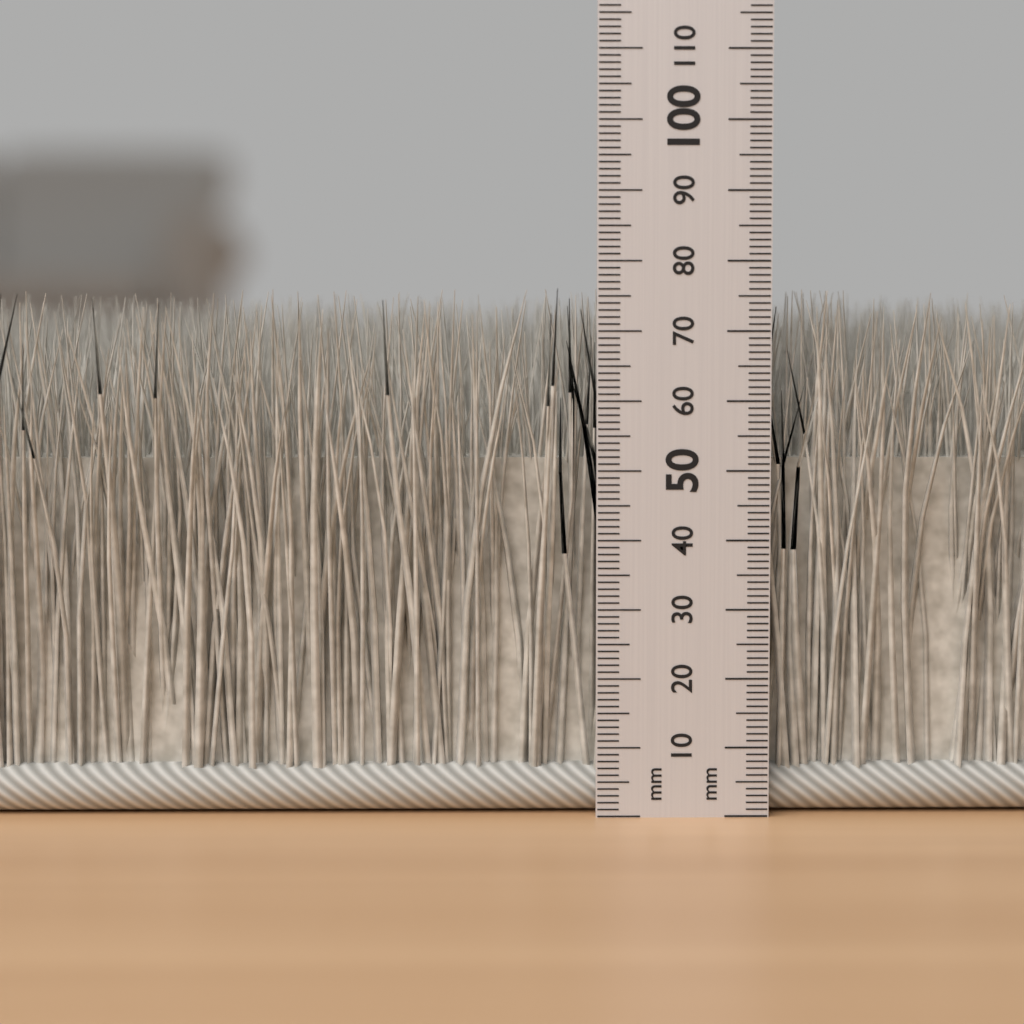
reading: 76 mm
